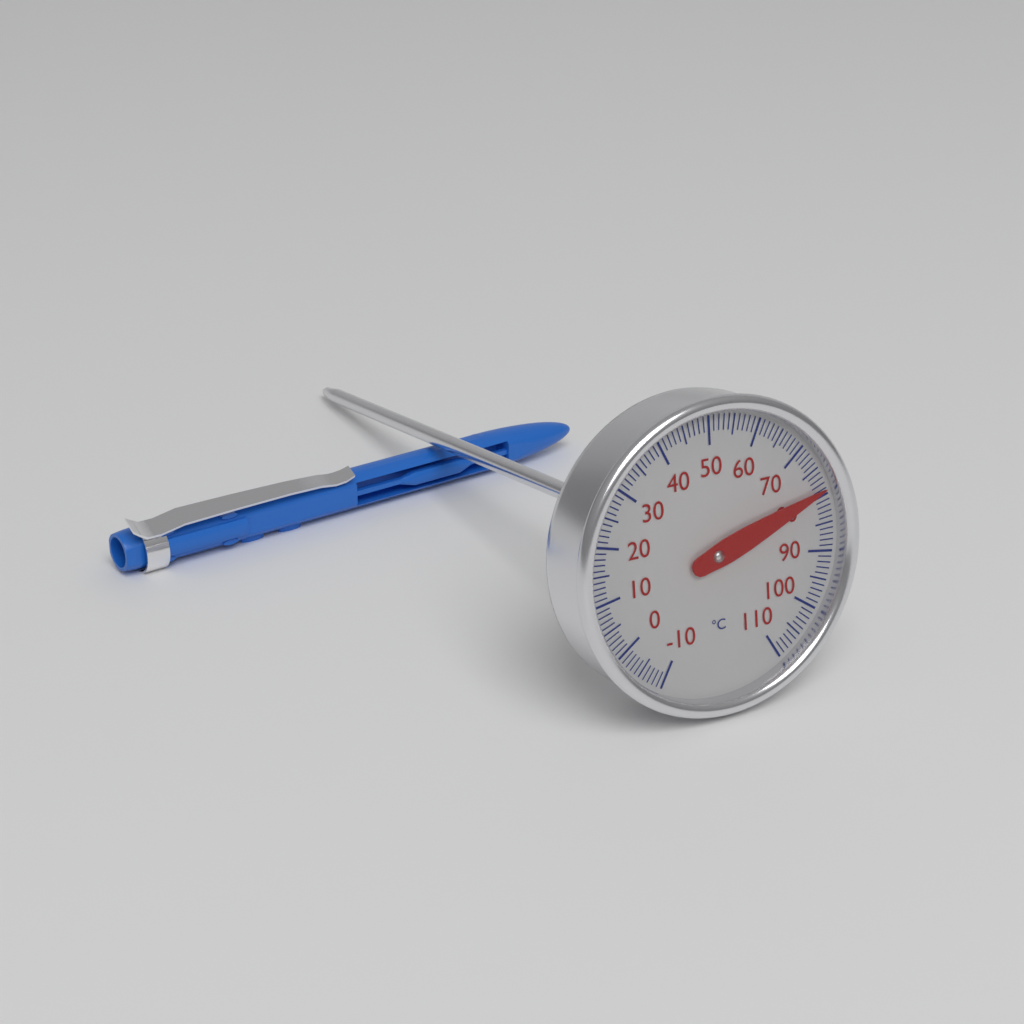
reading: 79 °C
